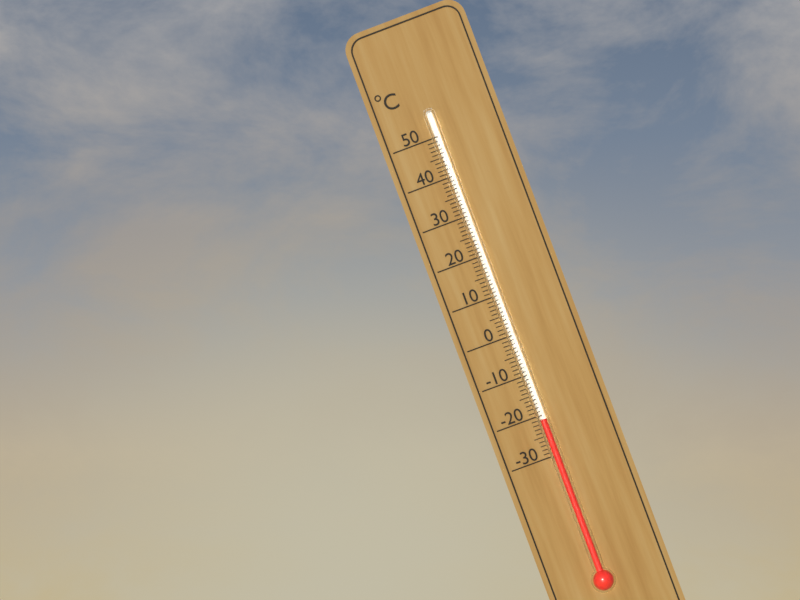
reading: -21 °C
